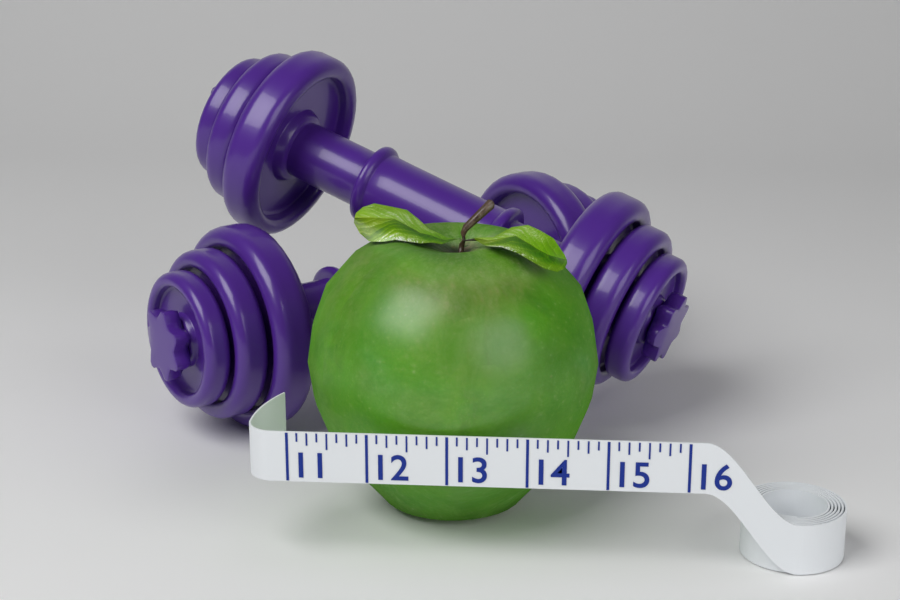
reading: 14.875 (no unit)
